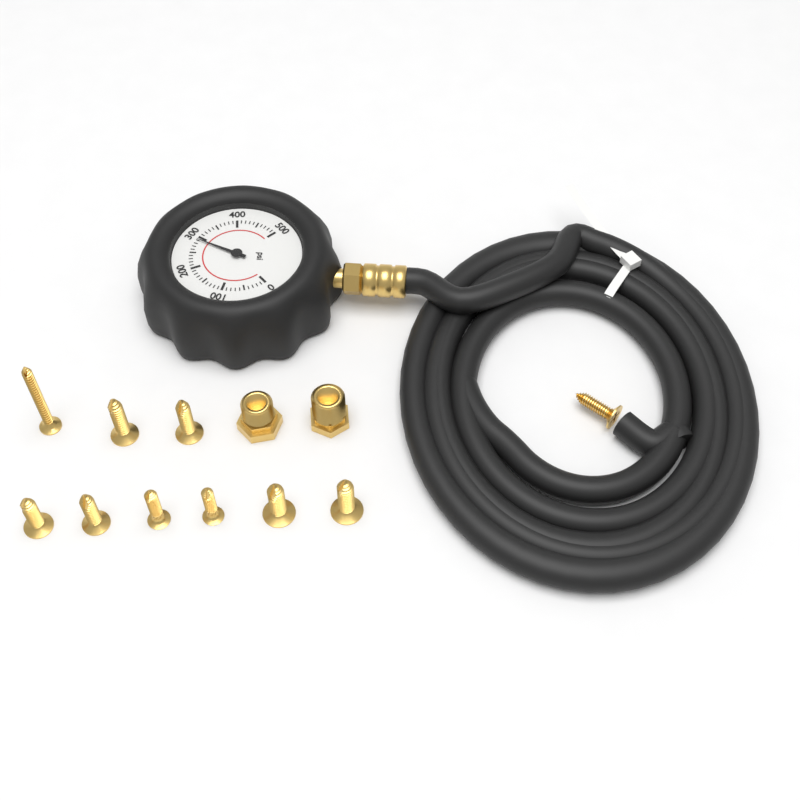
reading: 290 psi
